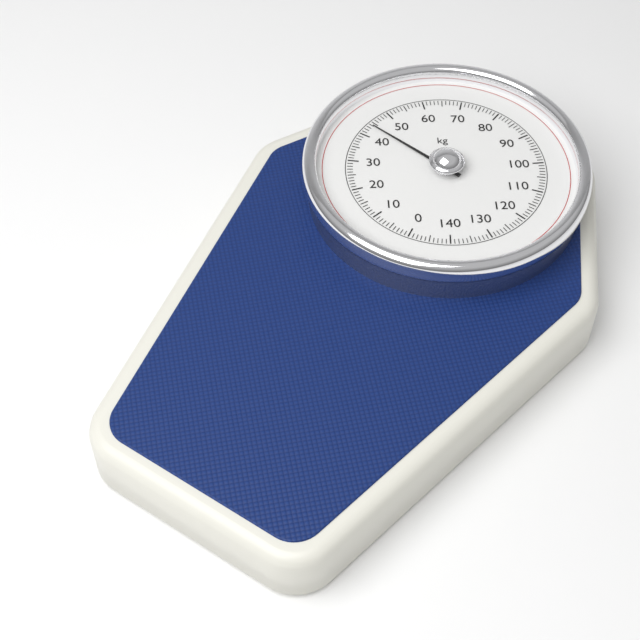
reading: 44 kg
